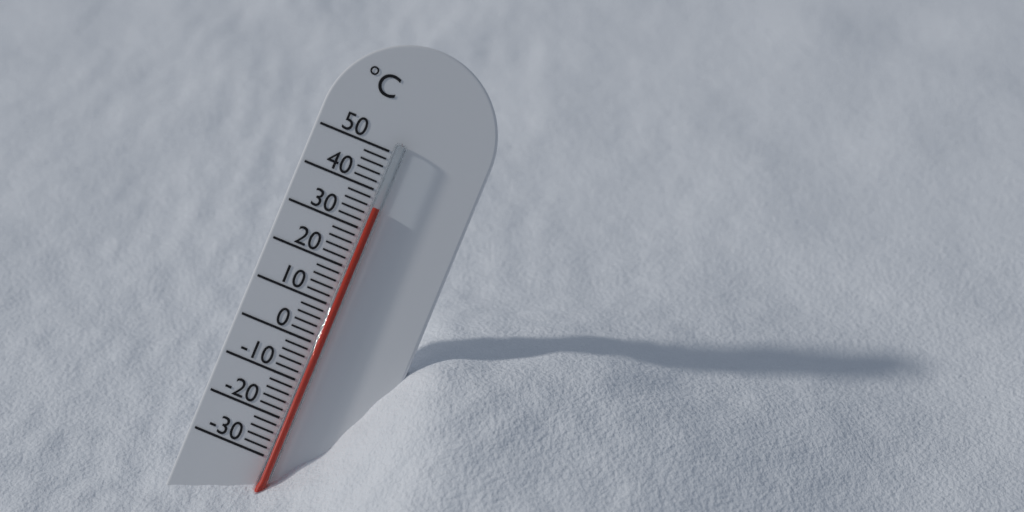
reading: 36 °C
